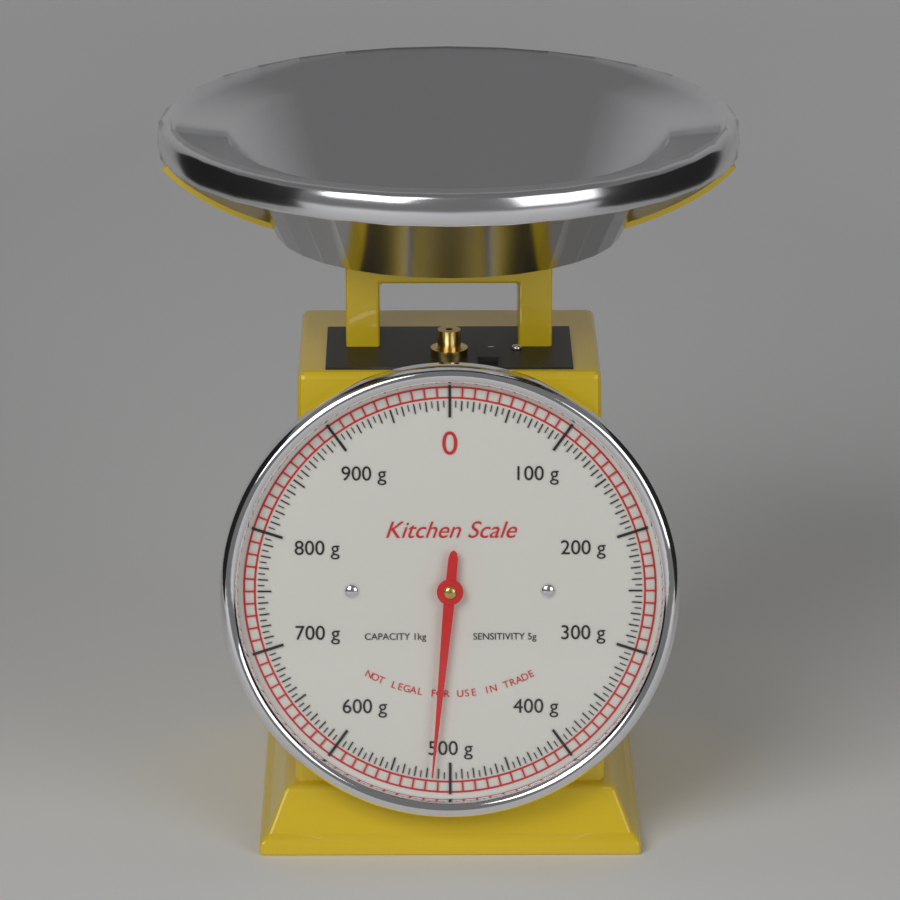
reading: 515 g
